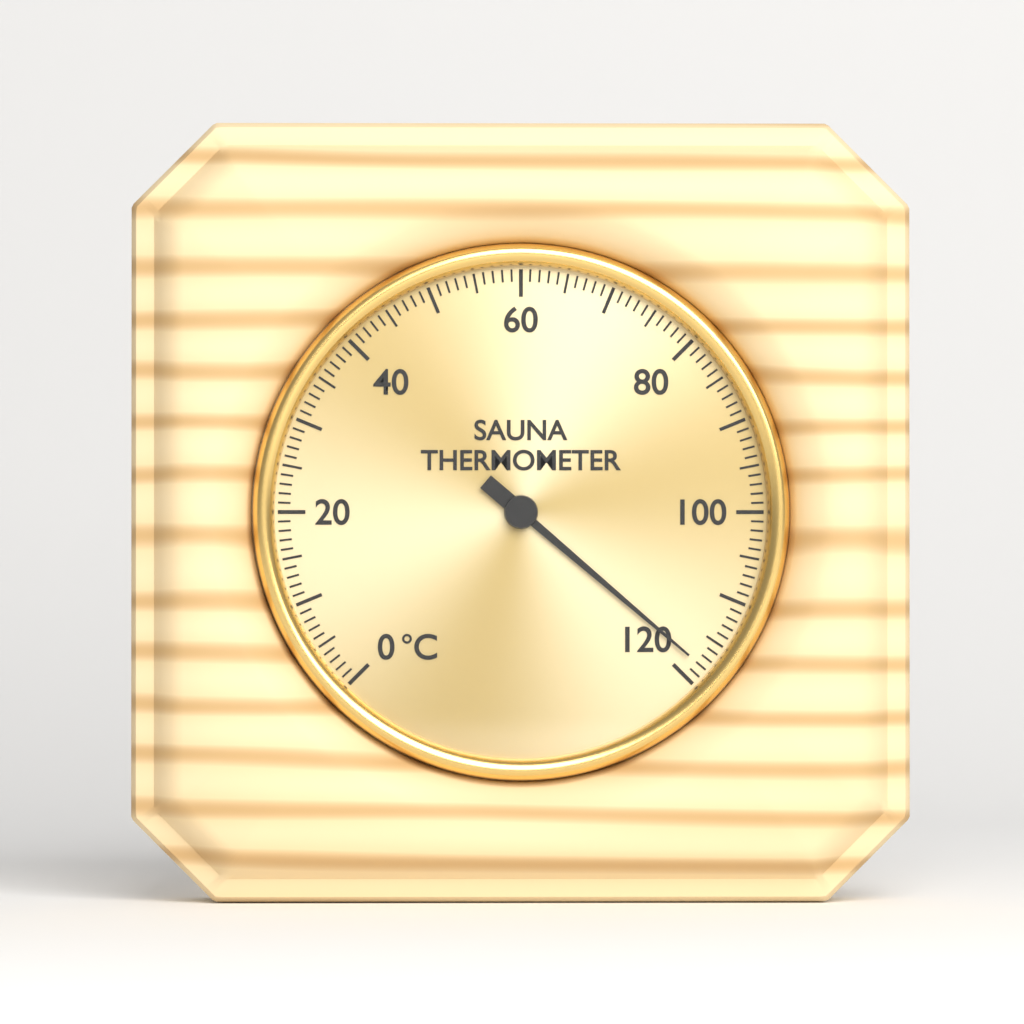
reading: 118 °C
